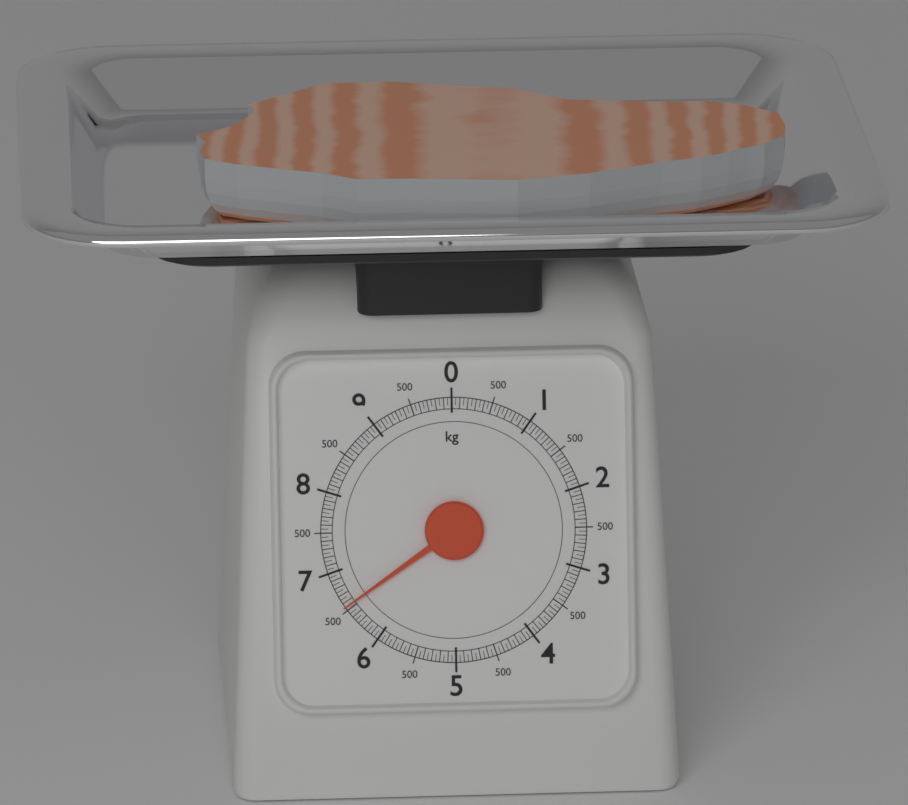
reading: 6.55 kg
